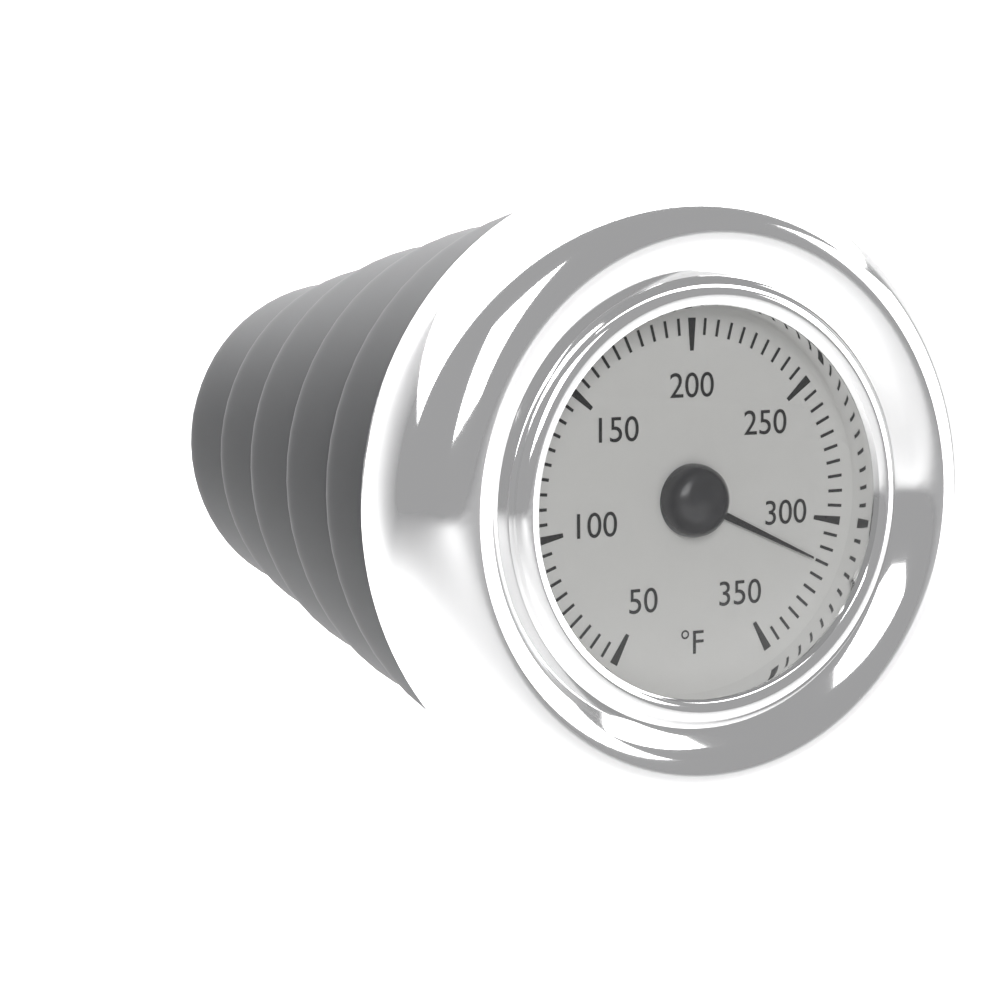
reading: 315 °F
